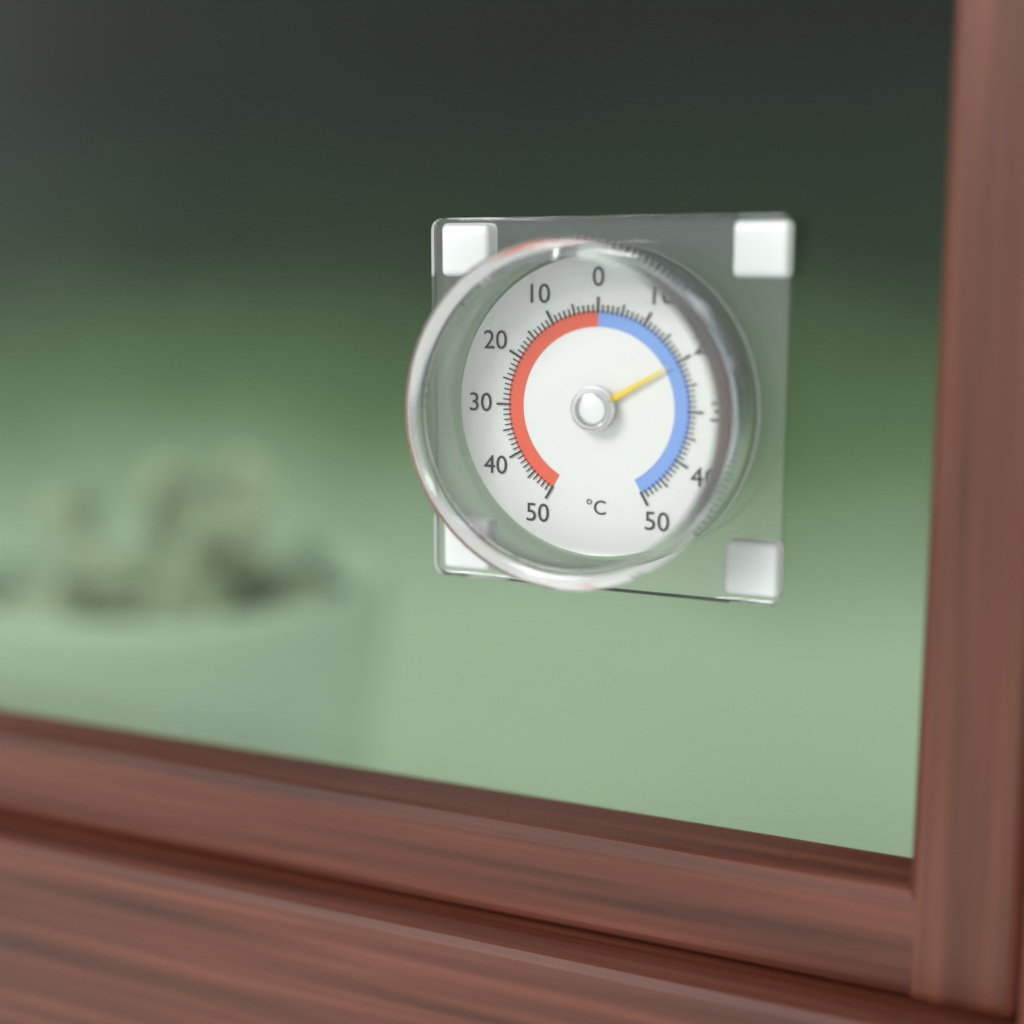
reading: -20 °C
